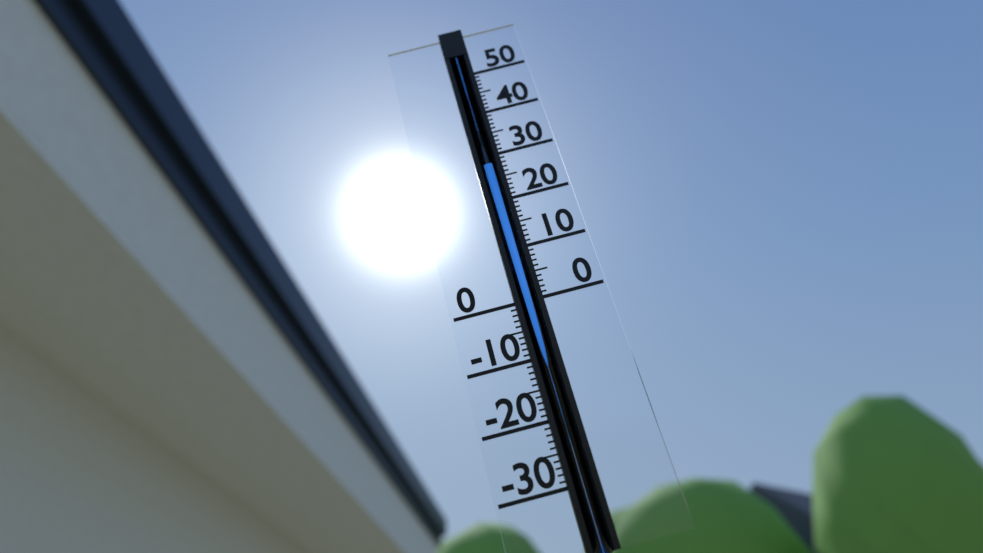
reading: 28 (no unit)
